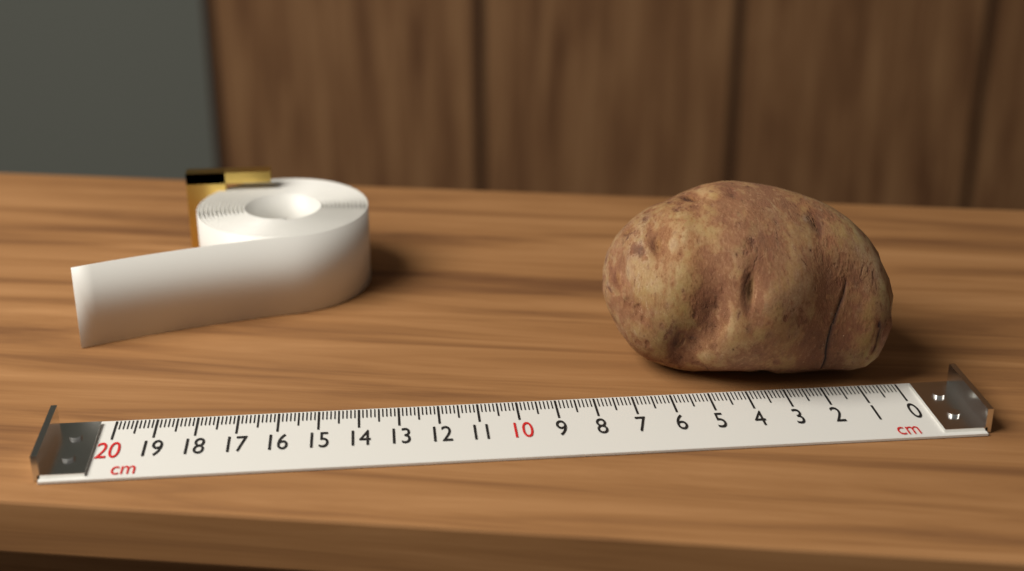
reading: 7.4 cm
